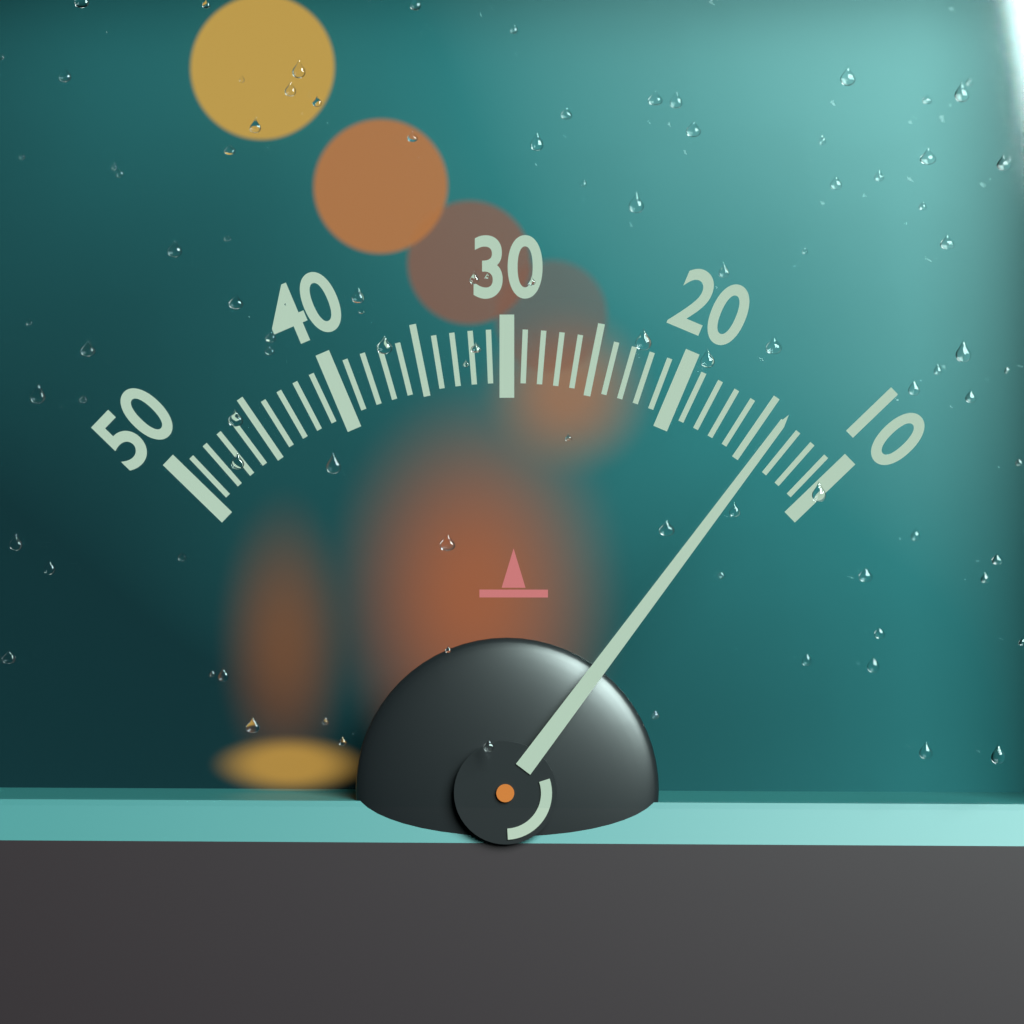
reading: 14 (no unit)
